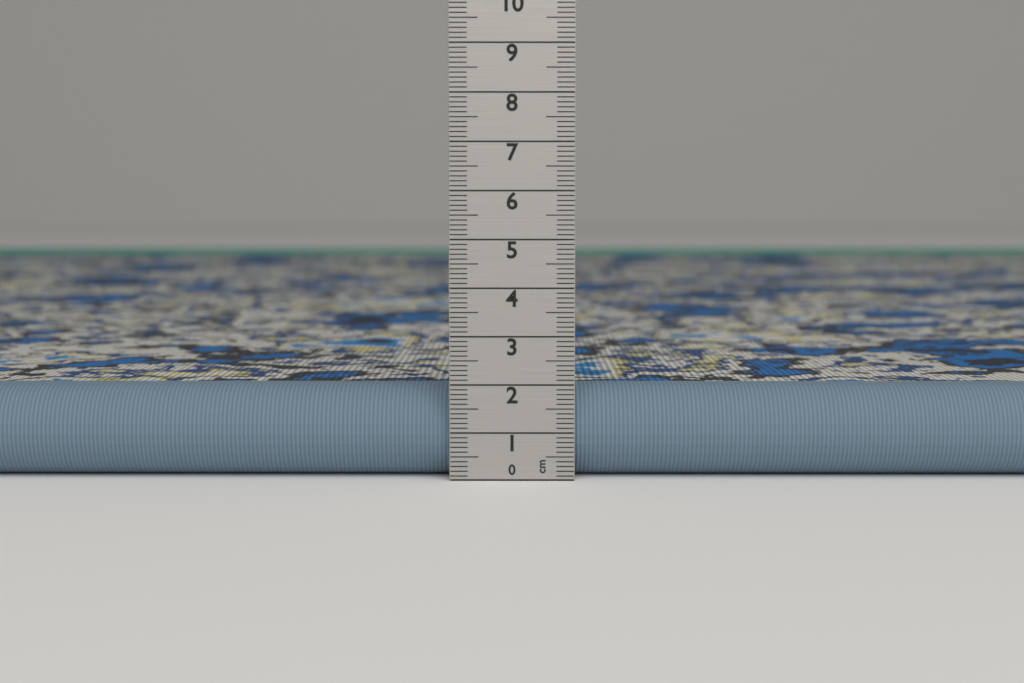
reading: 1.9 cm
